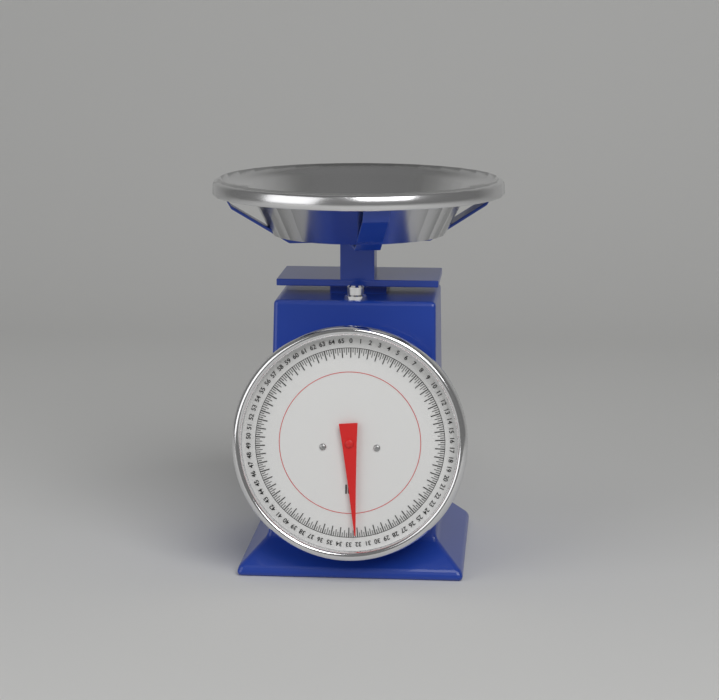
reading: 32.25 lb
